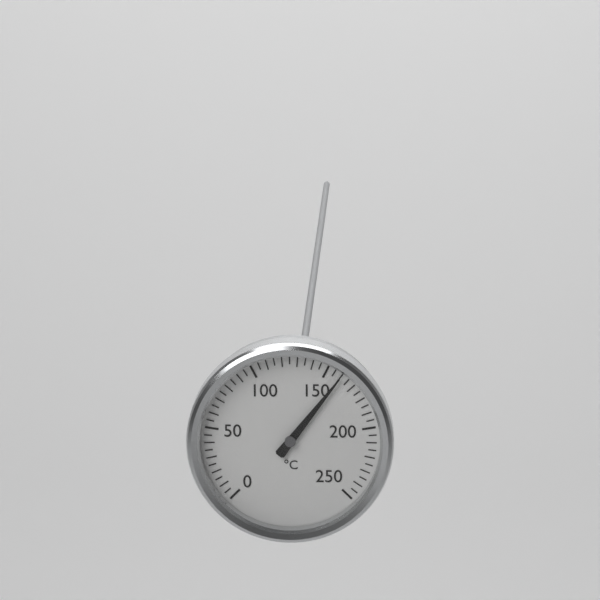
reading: 160 °C
